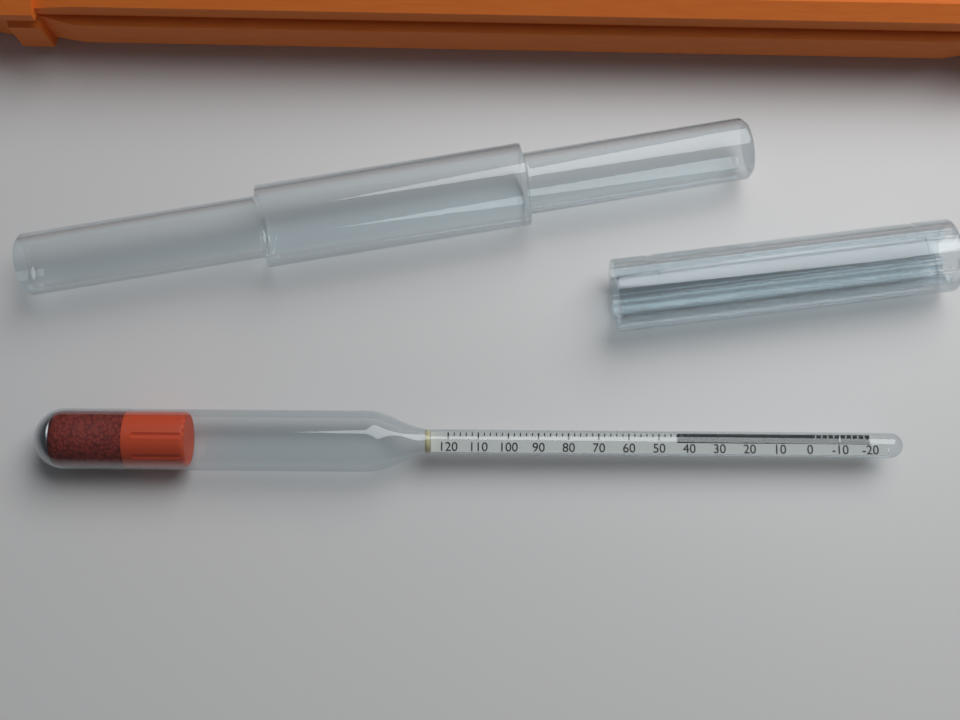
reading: 44 (no unit)
